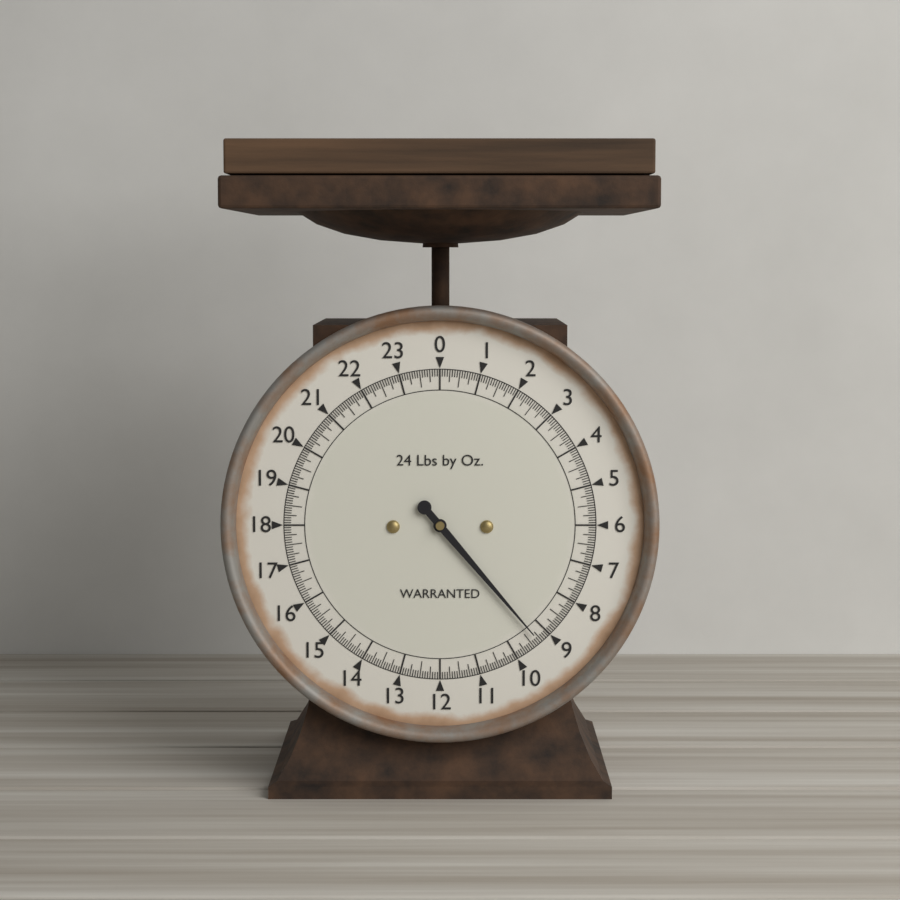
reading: 9.3125 lb
